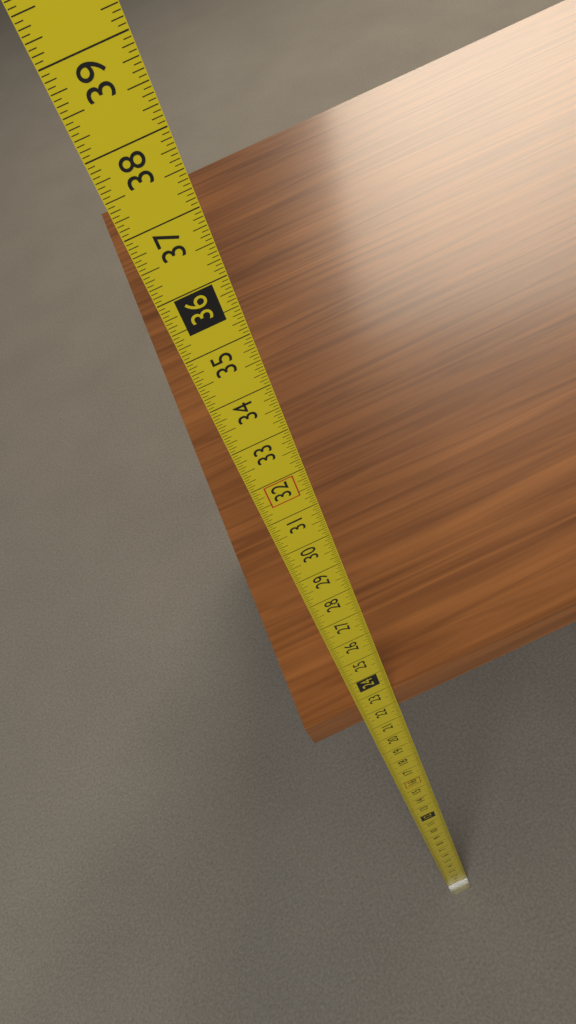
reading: 22.6875 in
